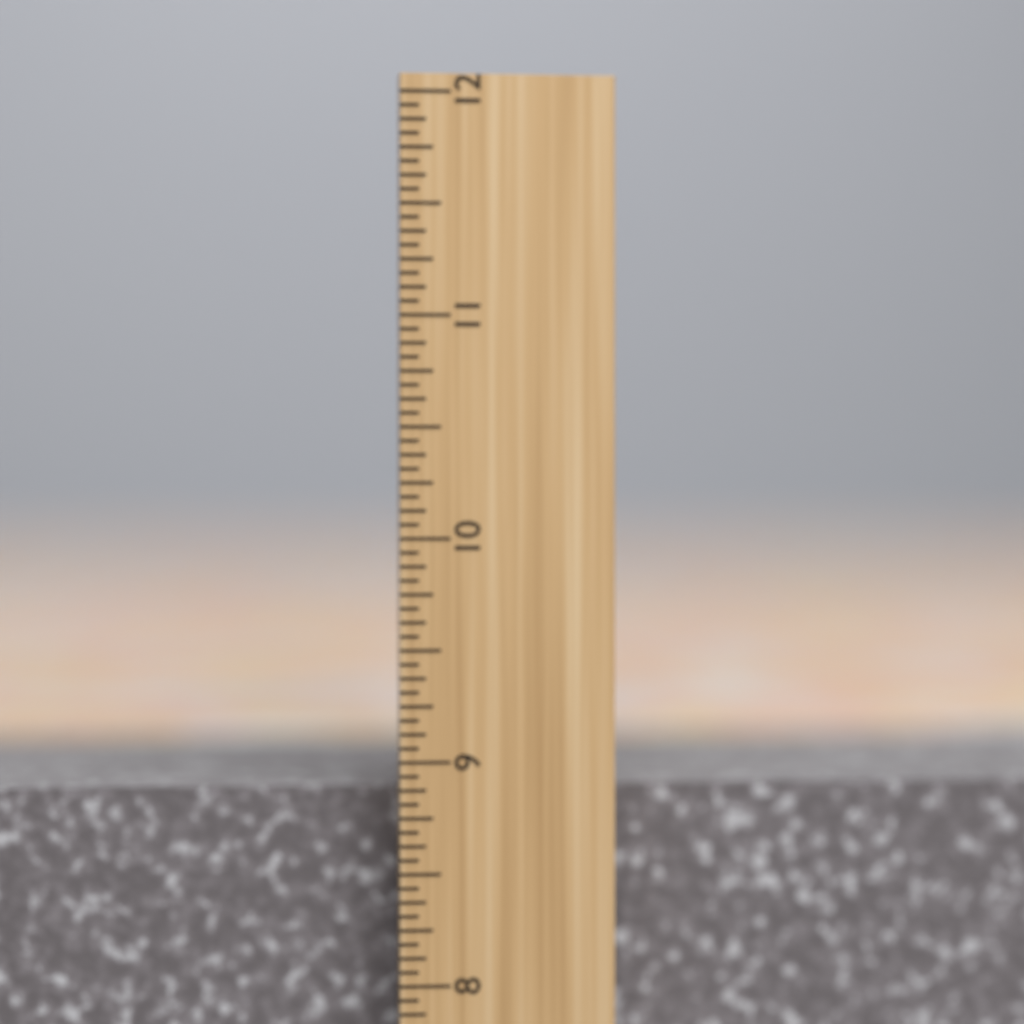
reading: 8.8750 inch
